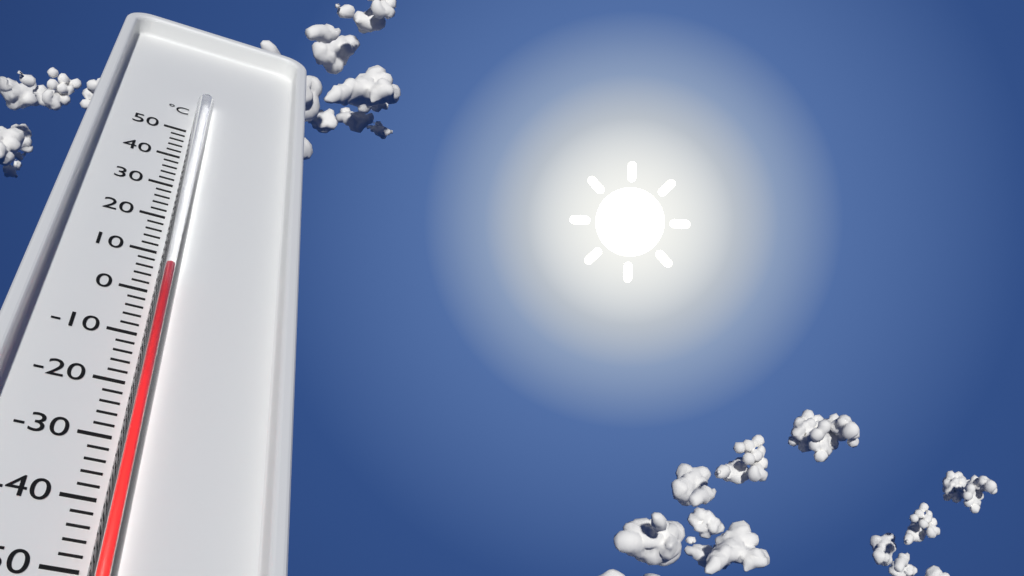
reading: 4 °C
